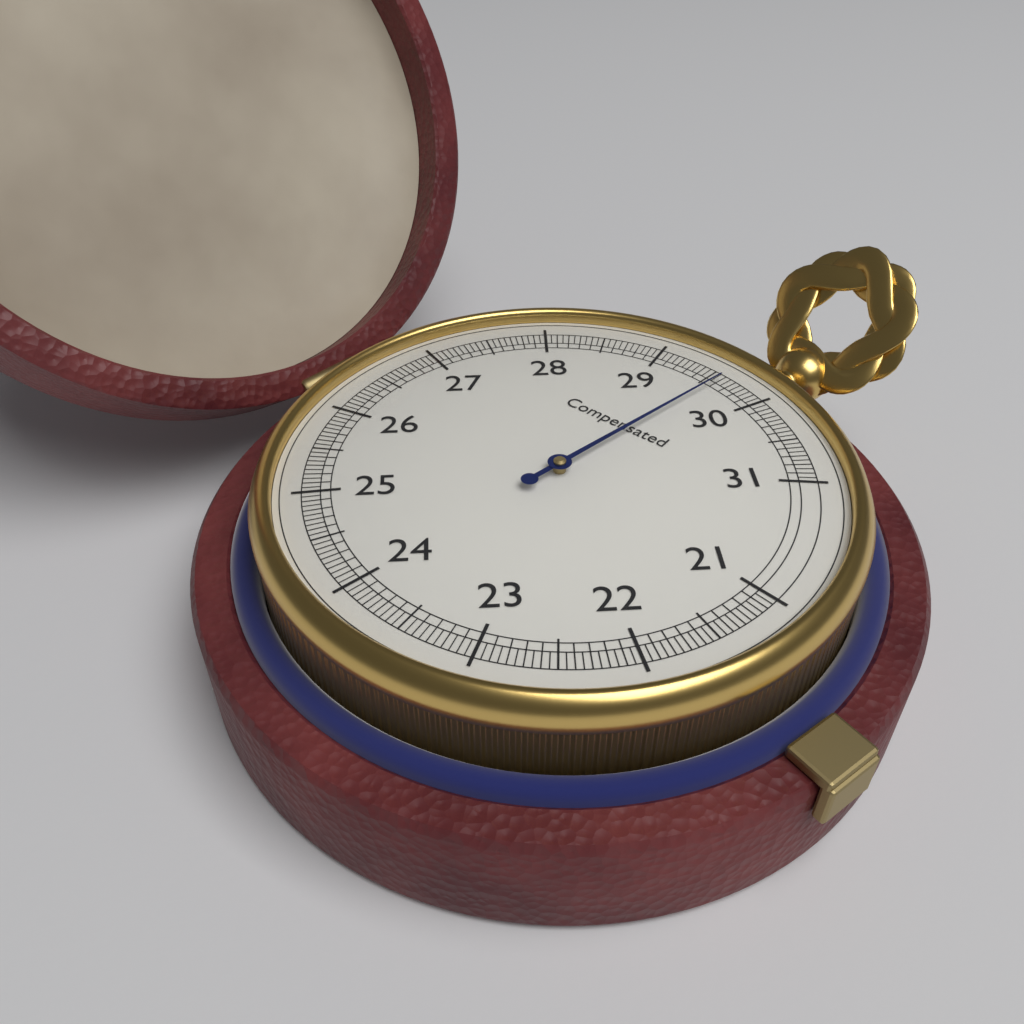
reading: 29.60 (no unit)
